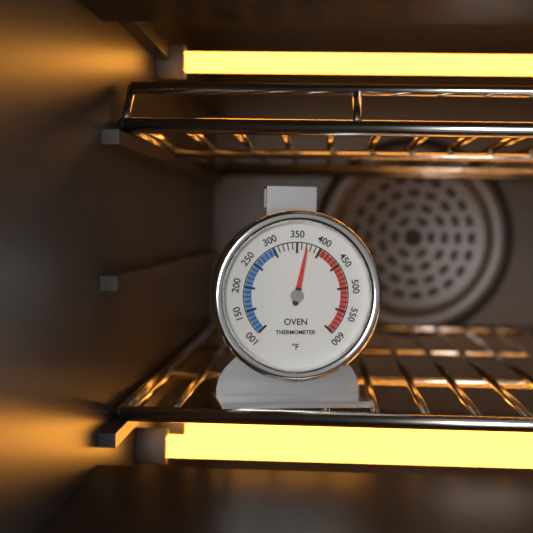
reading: 370 °F
